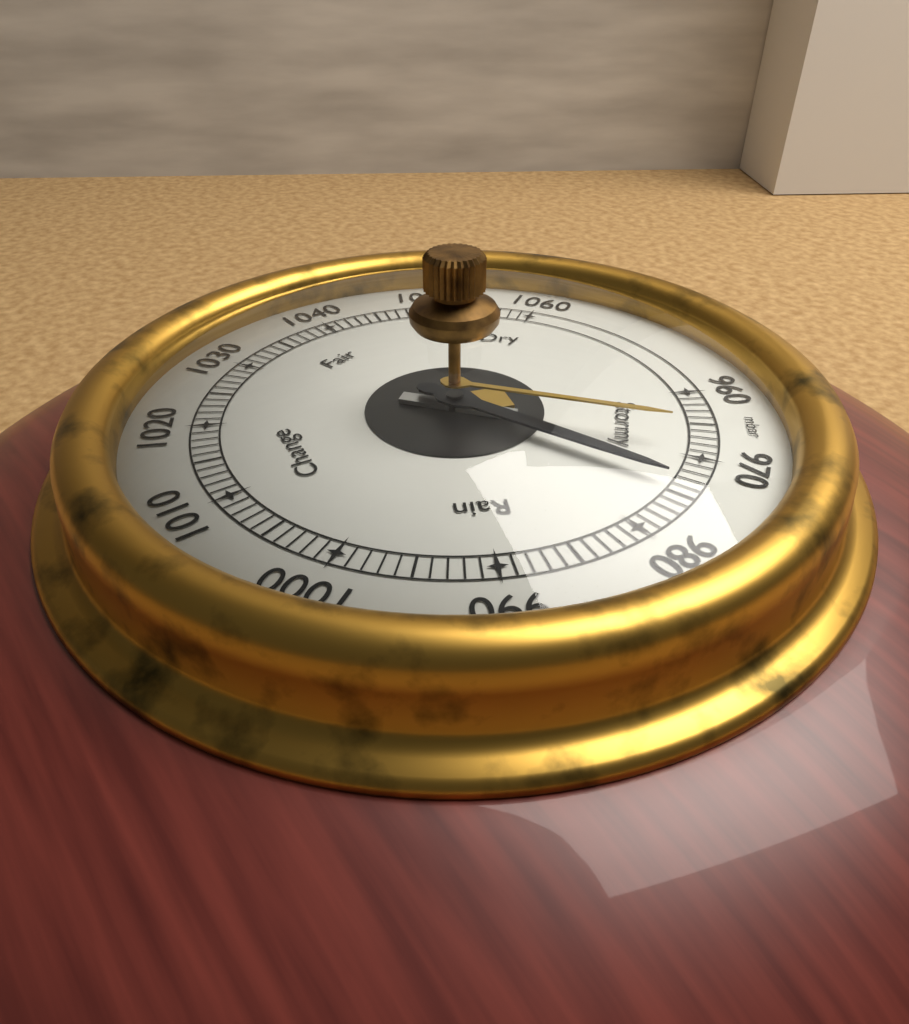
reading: 974 mbar
